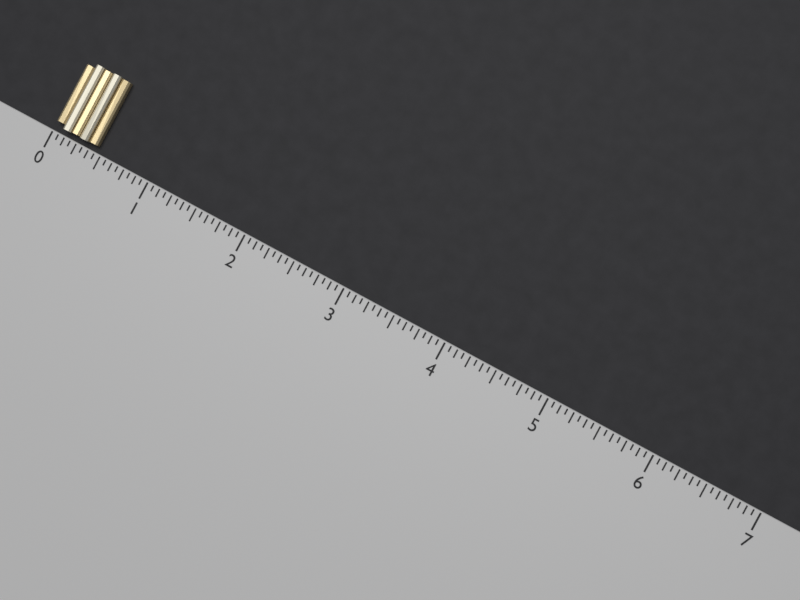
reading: 0.4375 (no unit)
